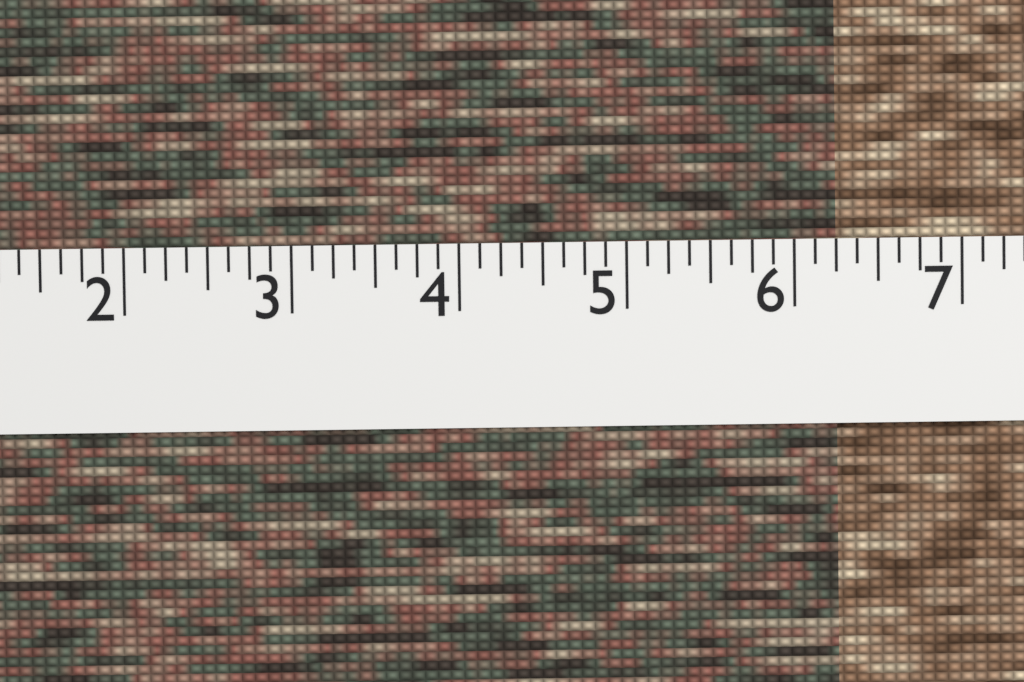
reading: 6.250 (no unit)
